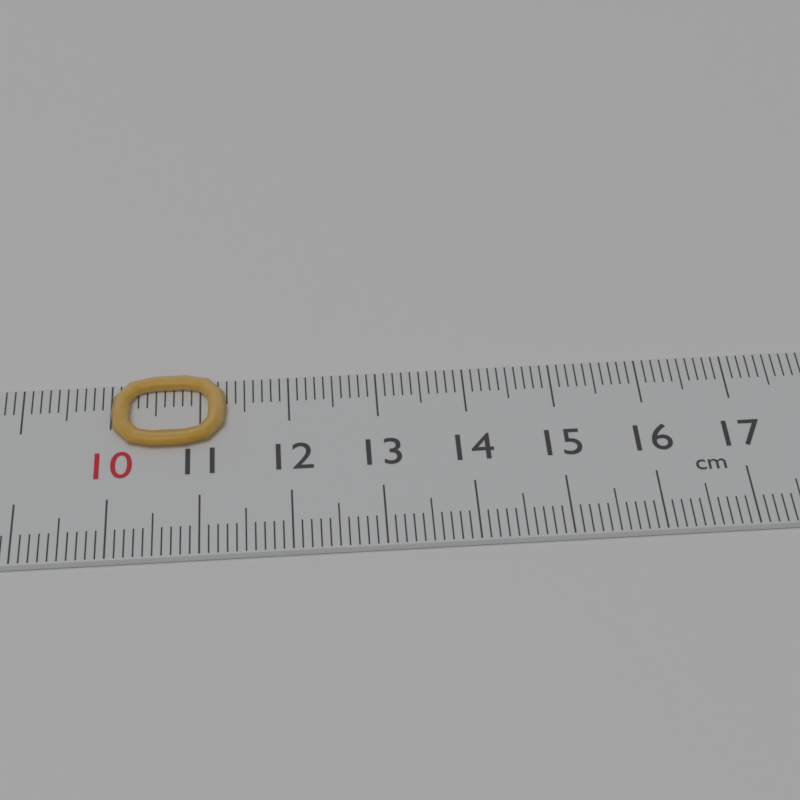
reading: 11.3 cm
